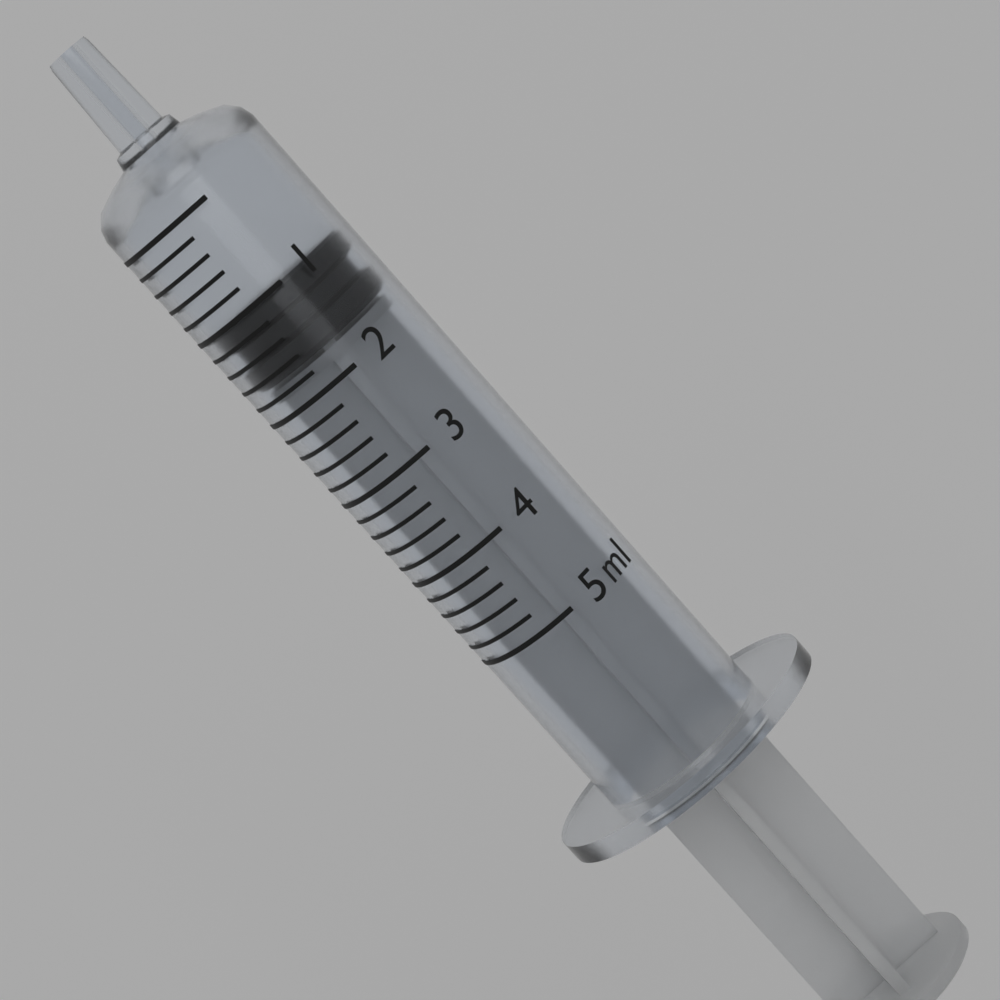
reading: 1.0 ml
